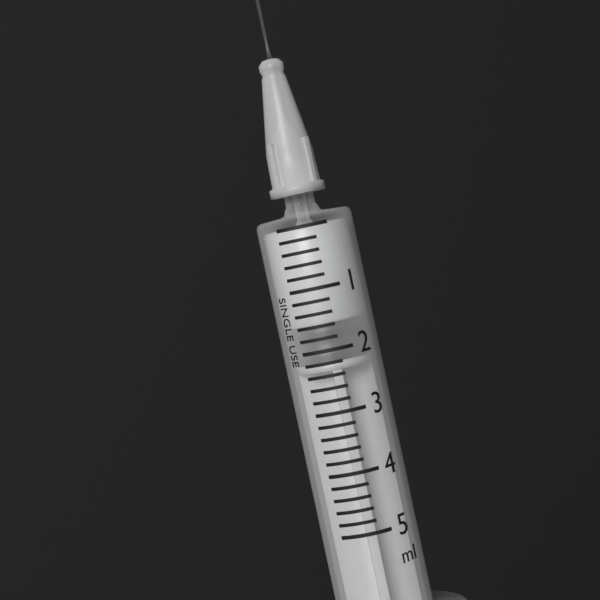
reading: 1.6 ml
